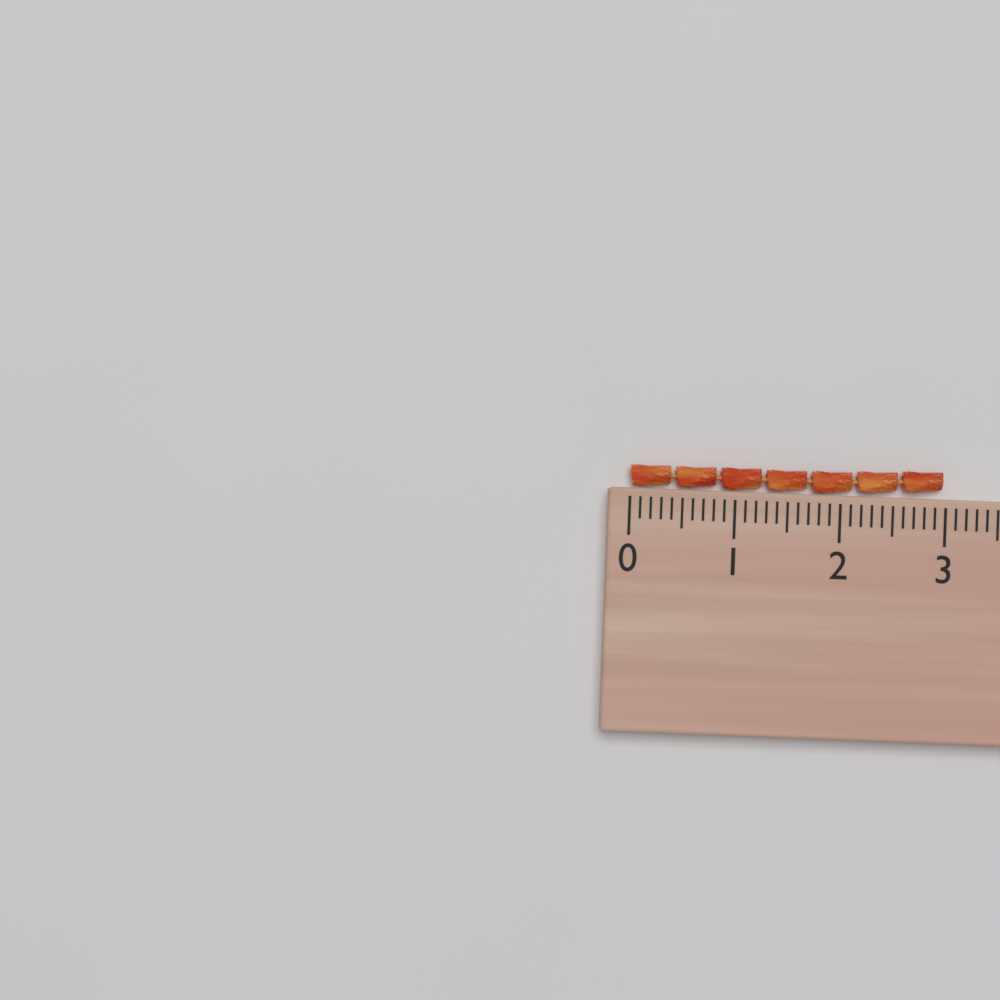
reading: 3.0 (no unit)
